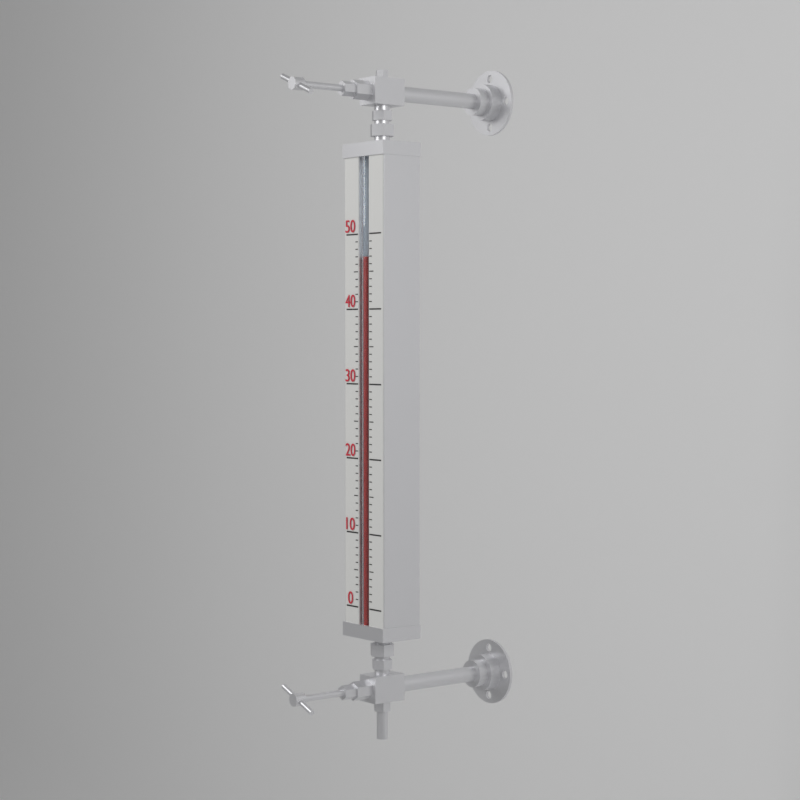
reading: 47 (no unit)
